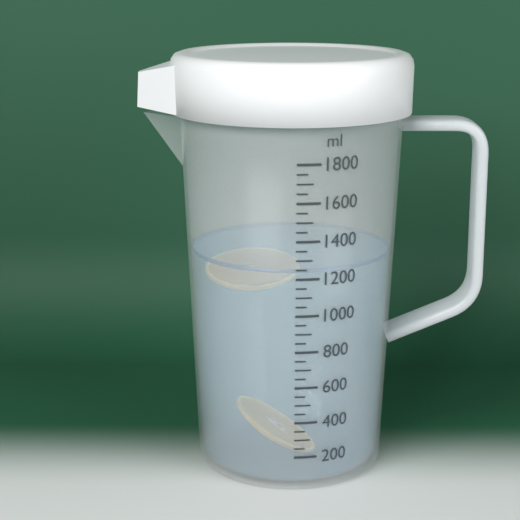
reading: 1250 ml
